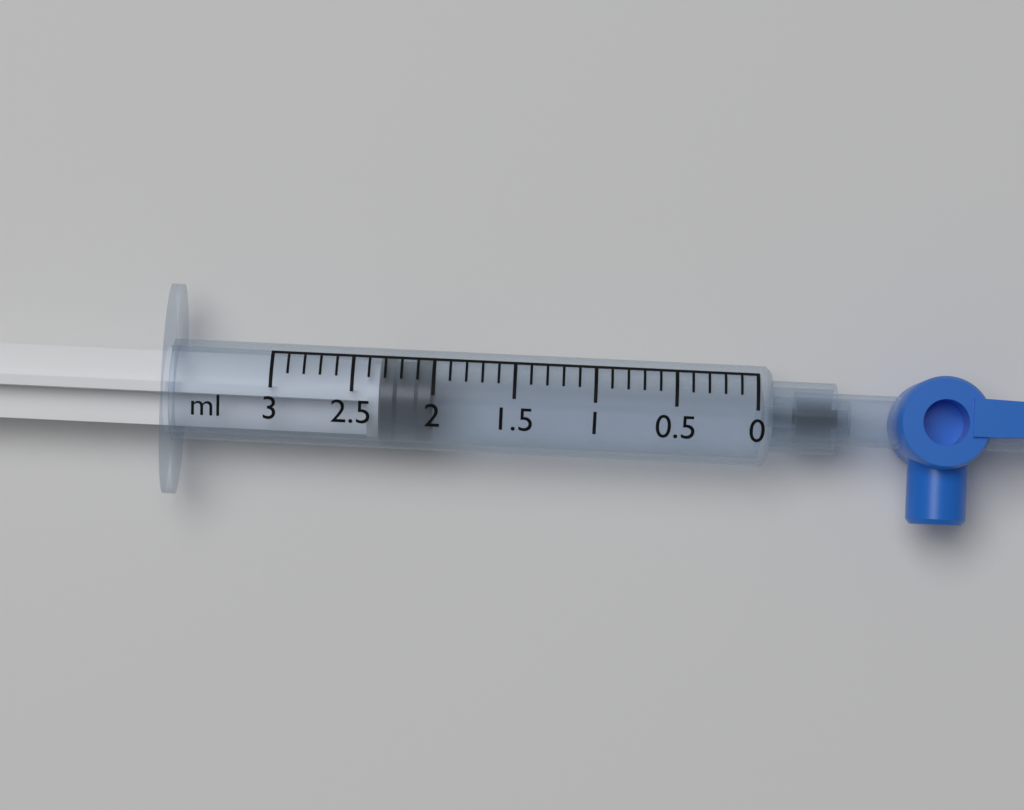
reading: 2.0 ml
